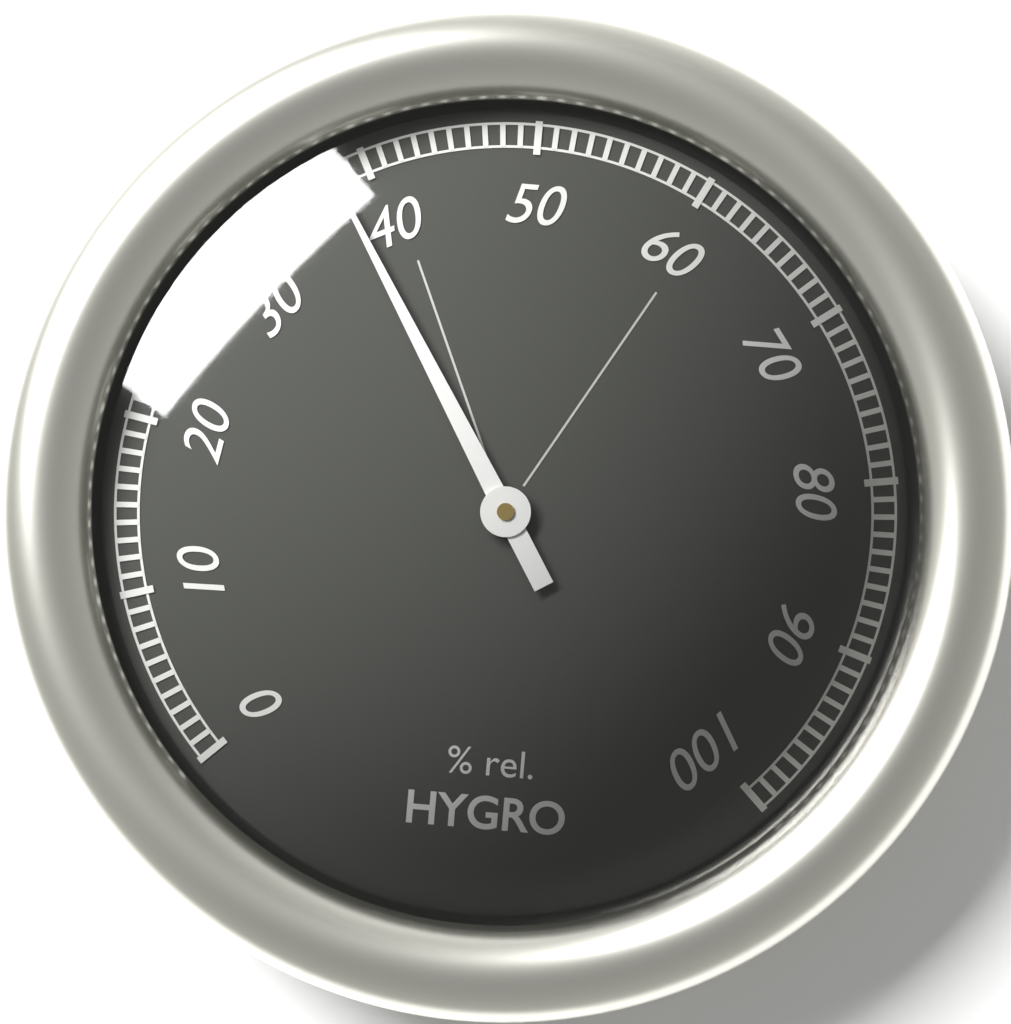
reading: 38 %
